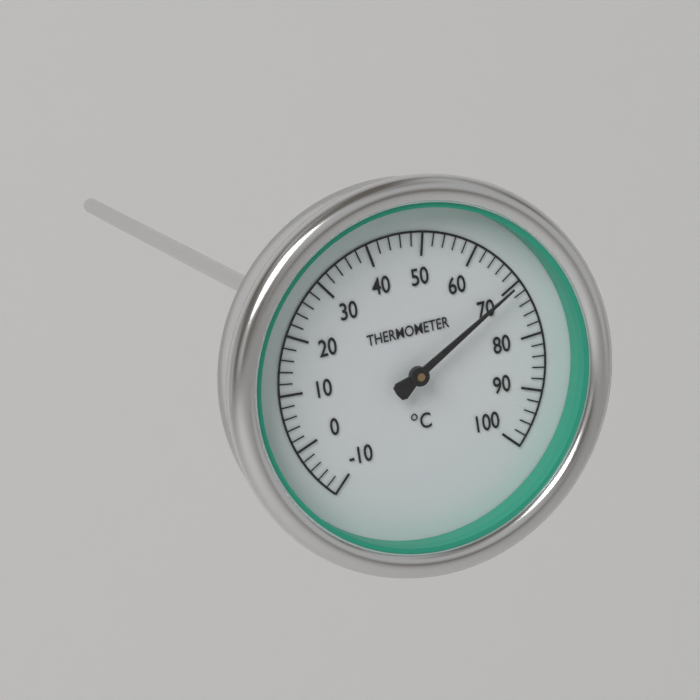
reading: 70 °C
